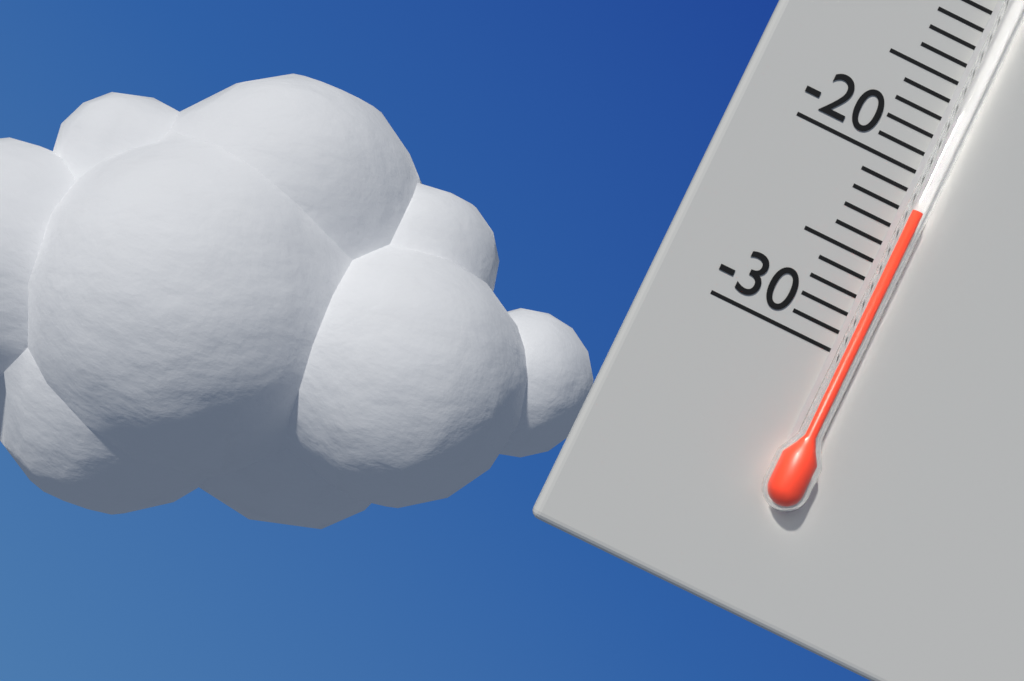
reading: -22 °C
